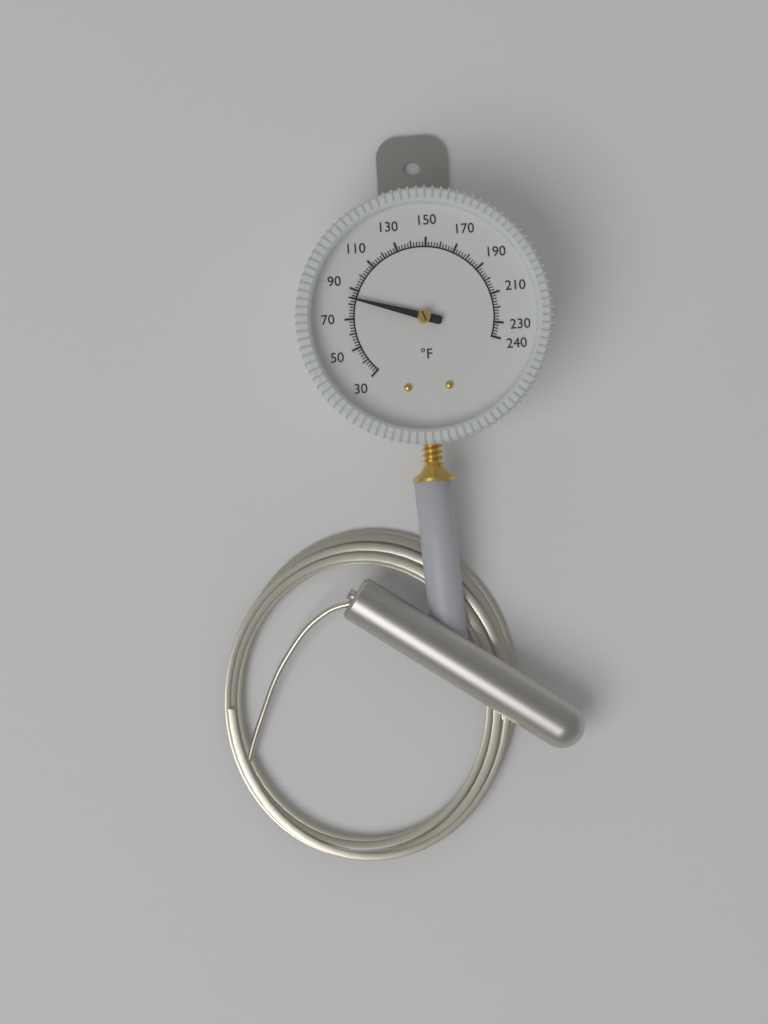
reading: 84 °F
